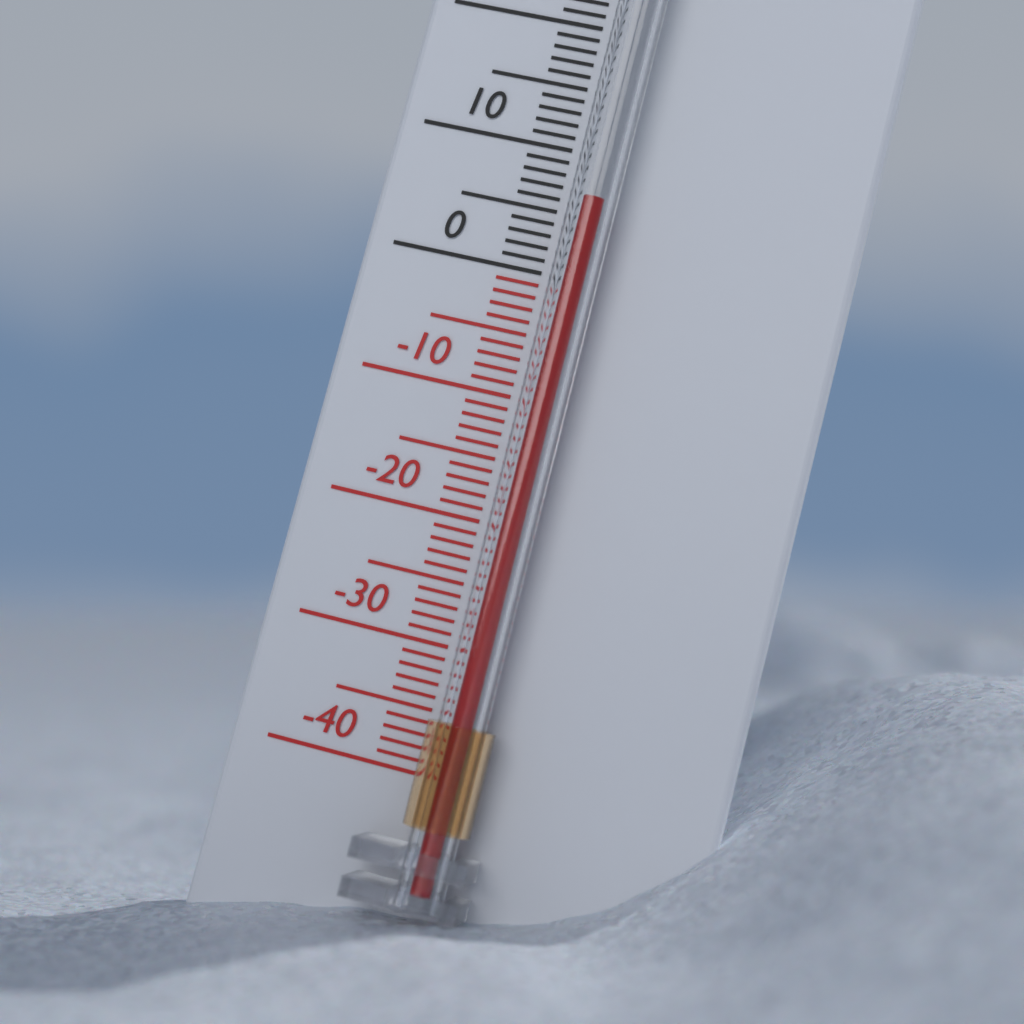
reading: 6 °C
